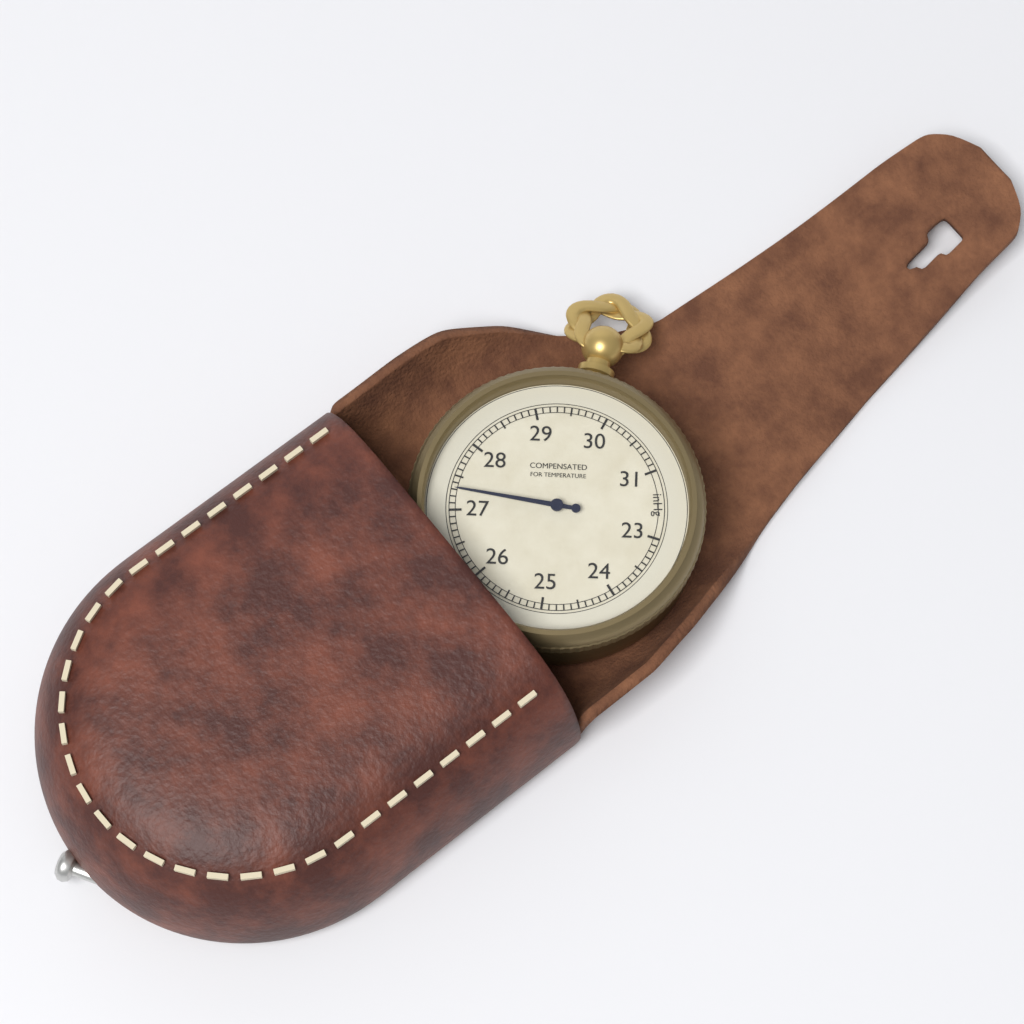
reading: 27.3 inHg
